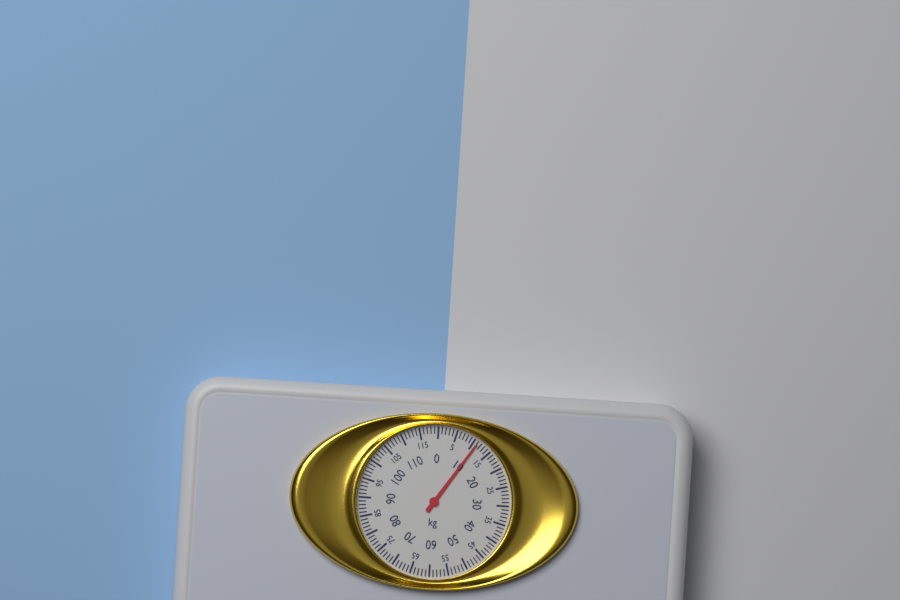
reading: 11 kg
